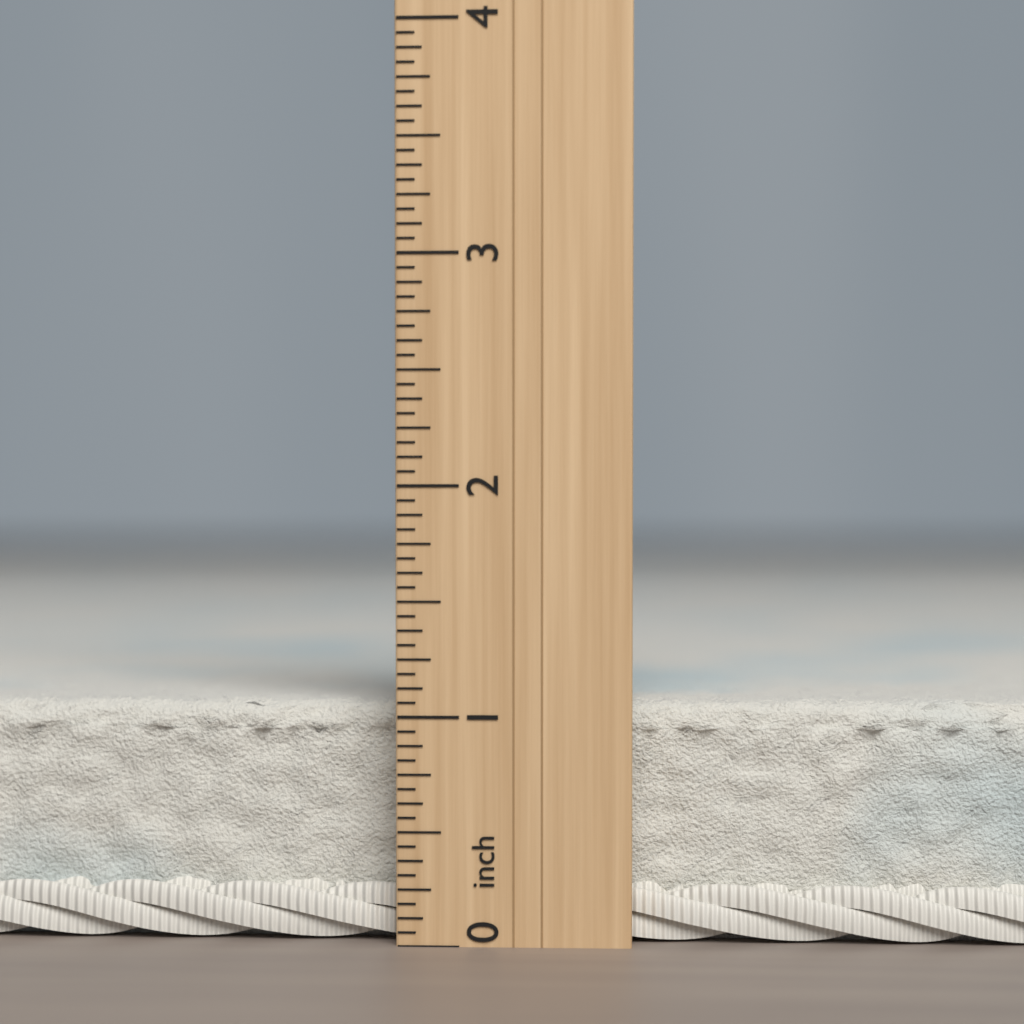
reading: 1.0625 inch
